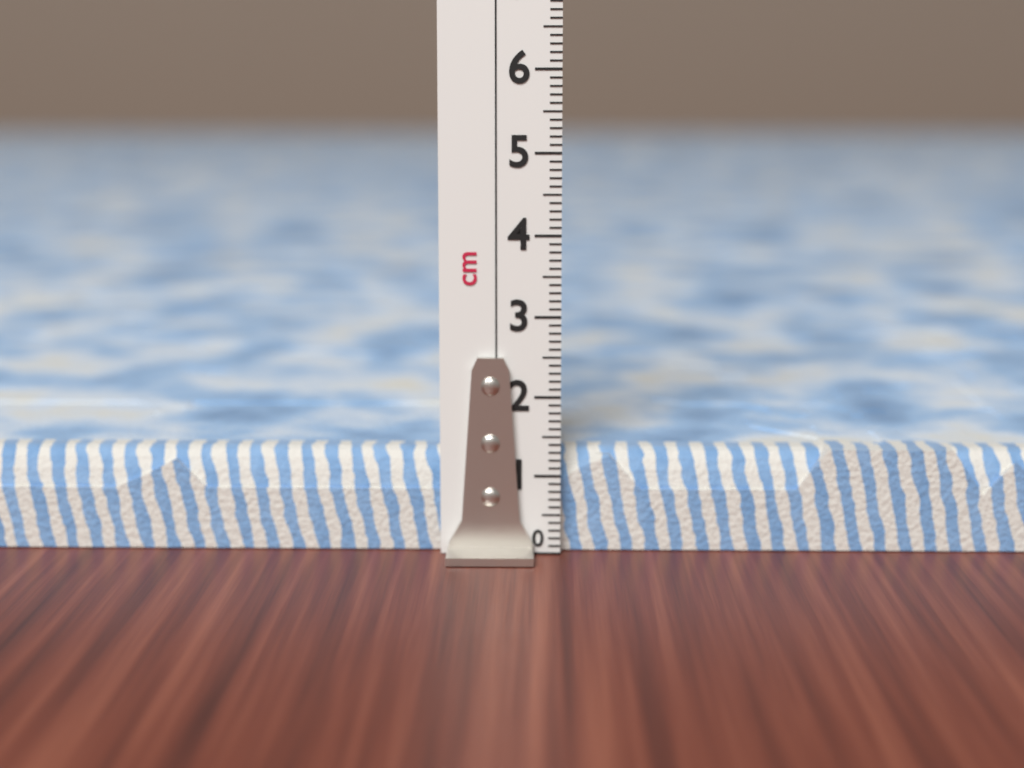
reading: 1.3 cm
